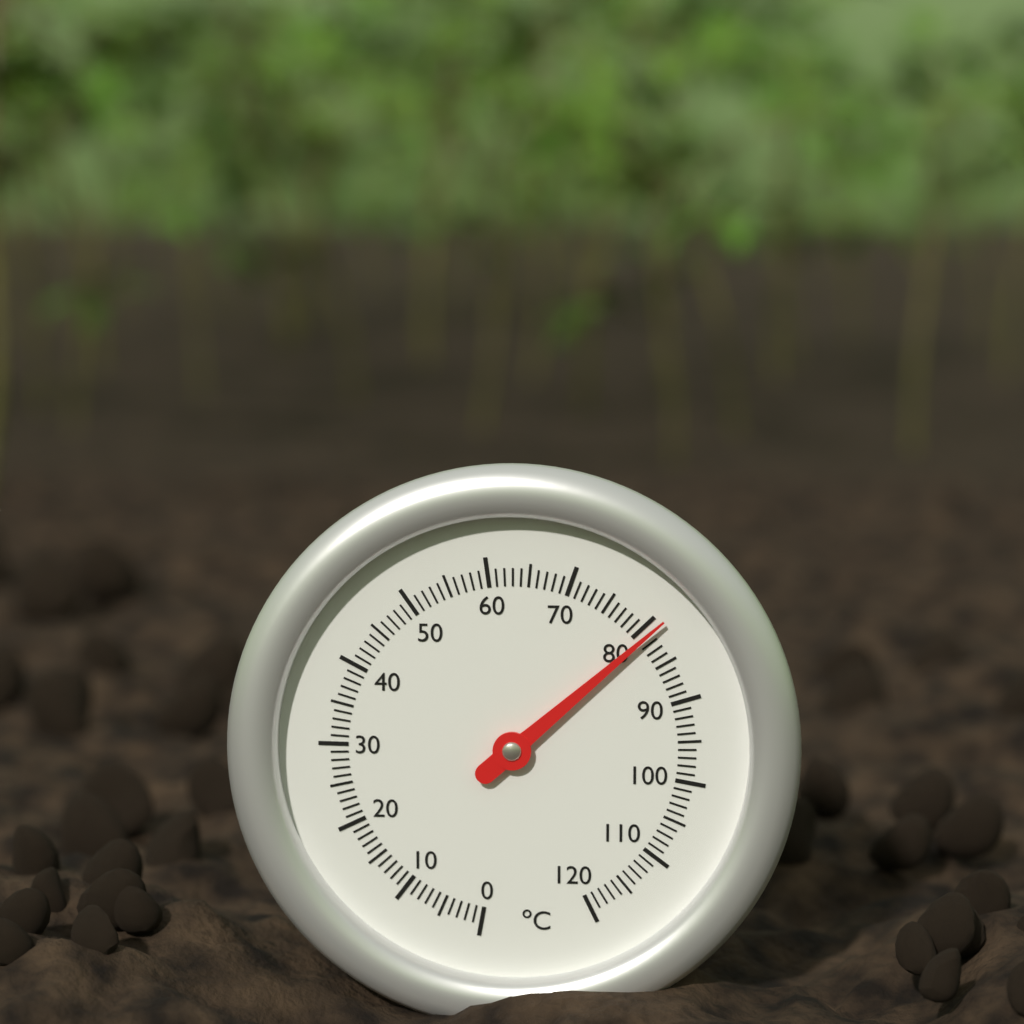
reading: 81 °C
